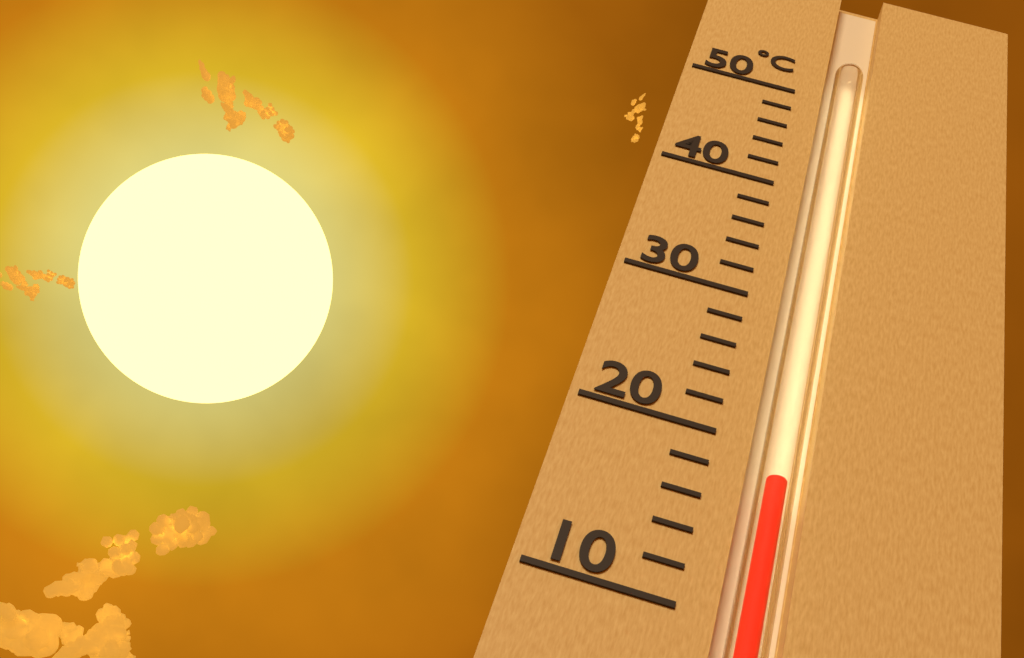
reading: 18 °C
